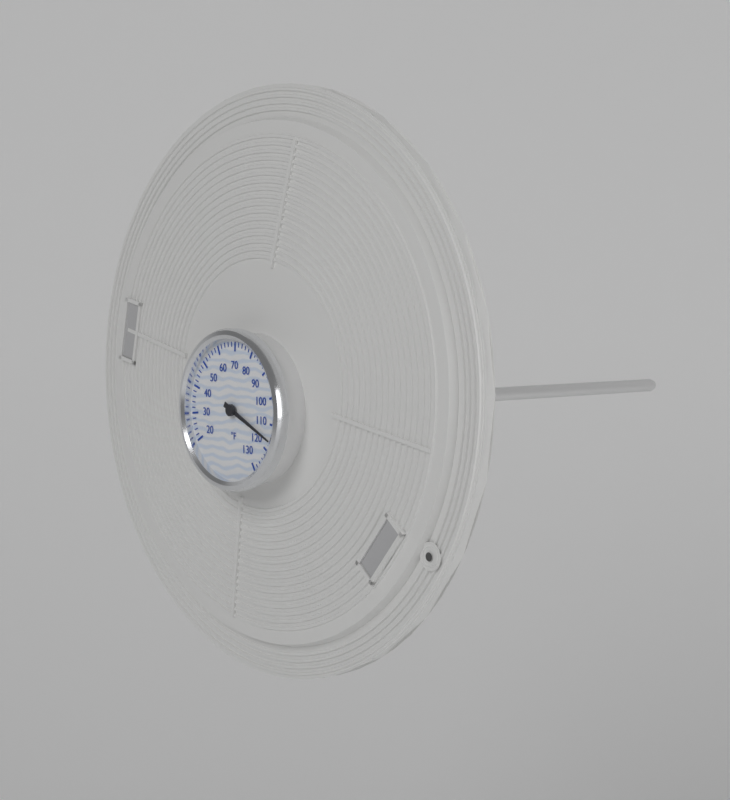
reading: 116 °F
